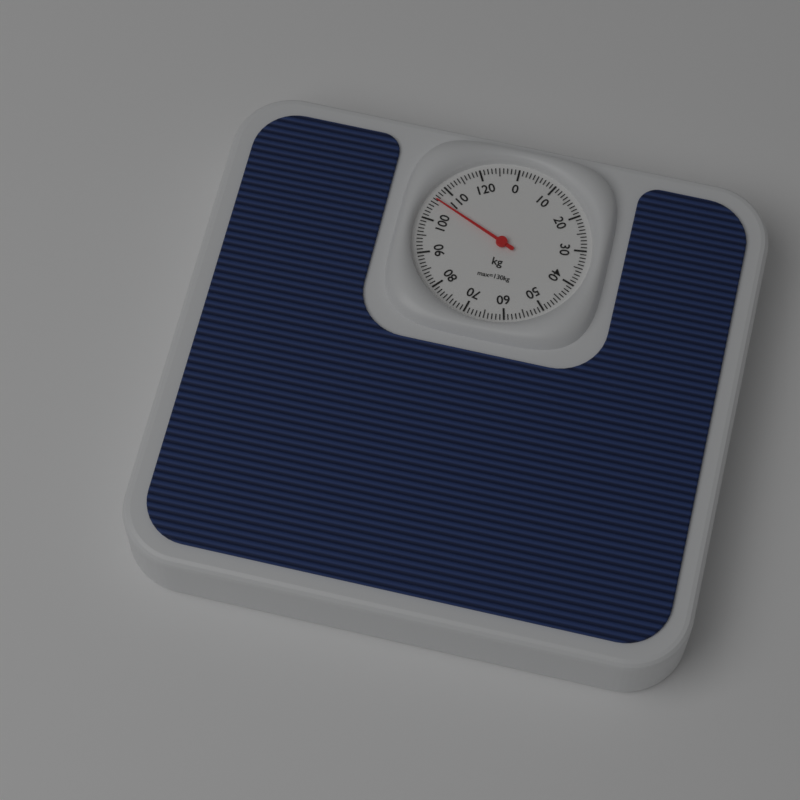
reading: 106 kg
